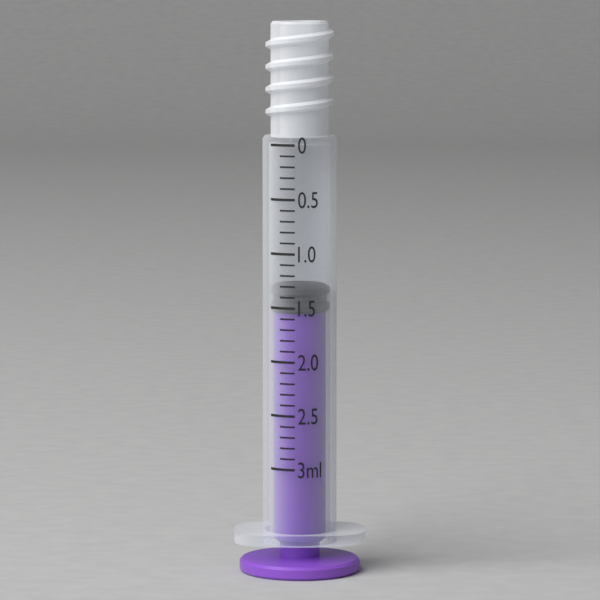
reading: 1.3 ml
